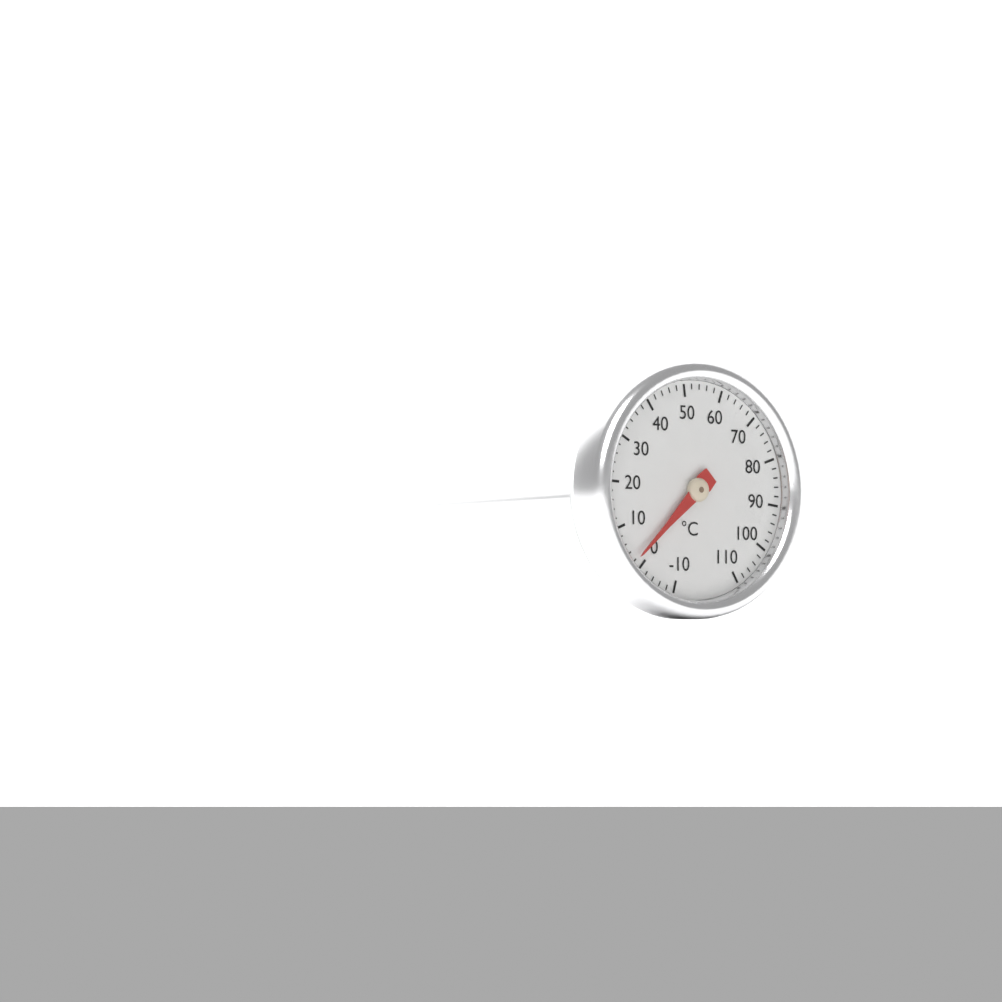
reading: 2 °C
